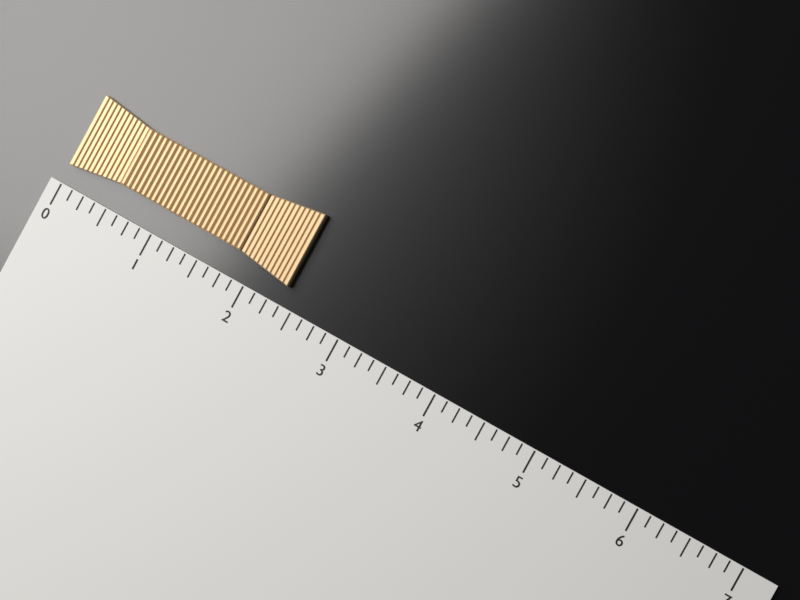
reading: 2.375 (no unit)
